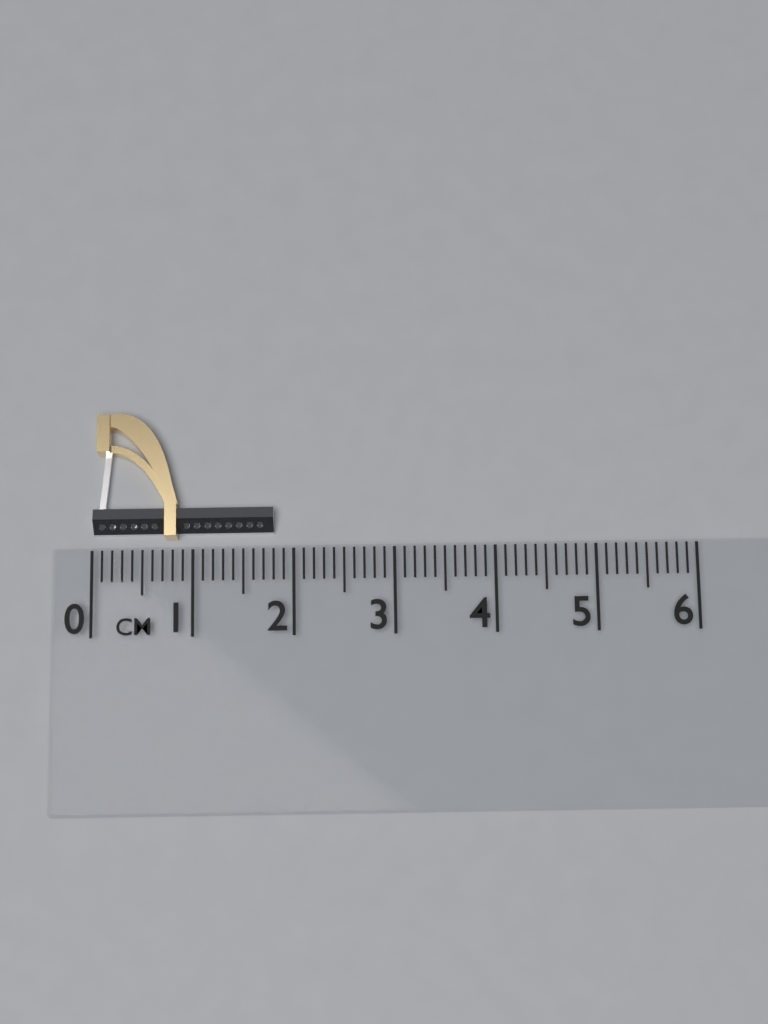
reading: 1.8 cm
